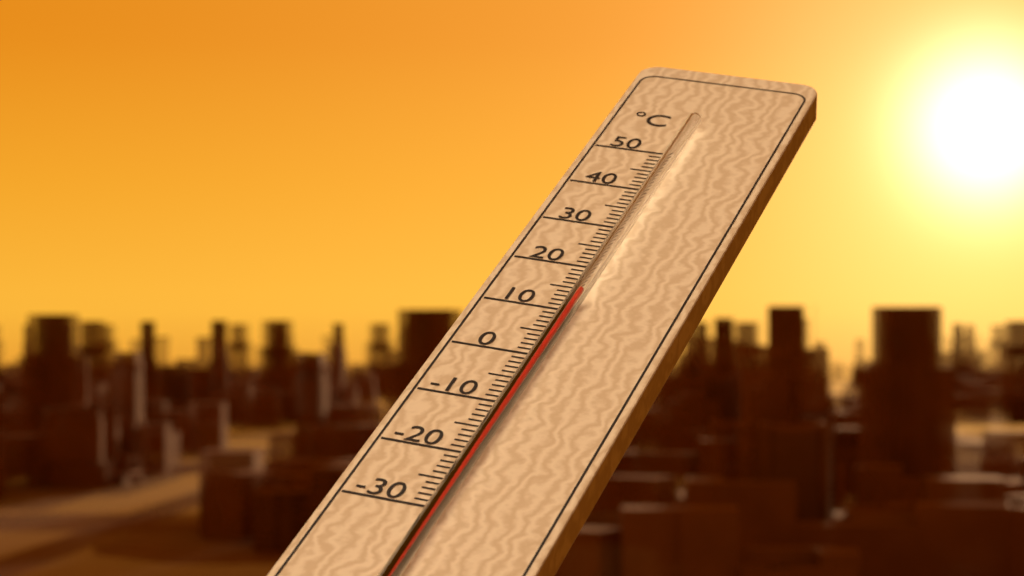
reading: 12 °C
